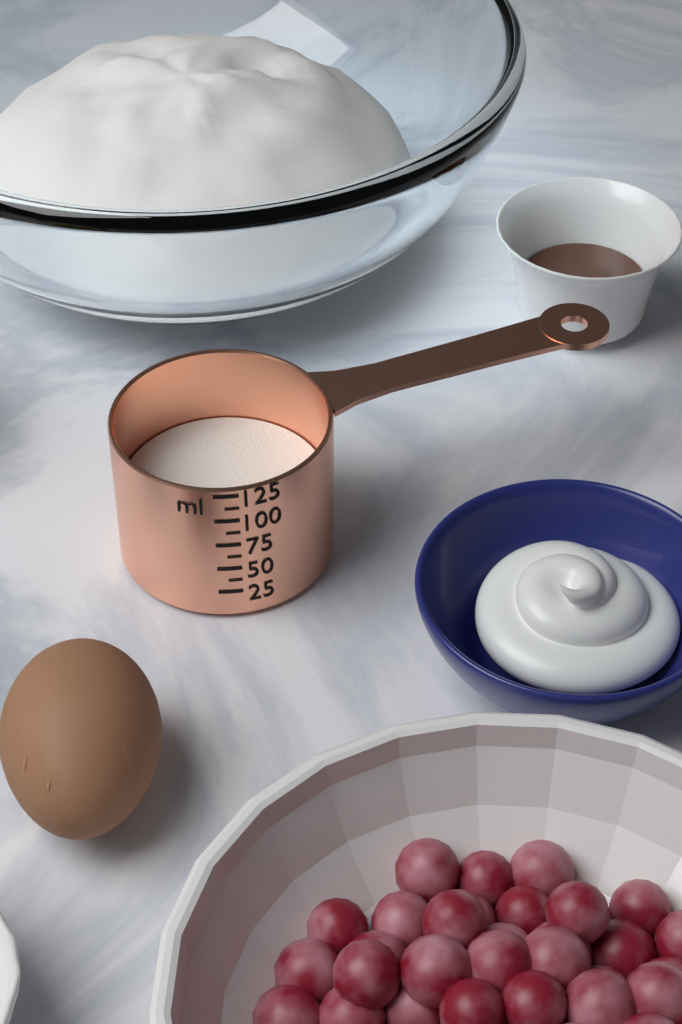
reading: 62.5 ml
